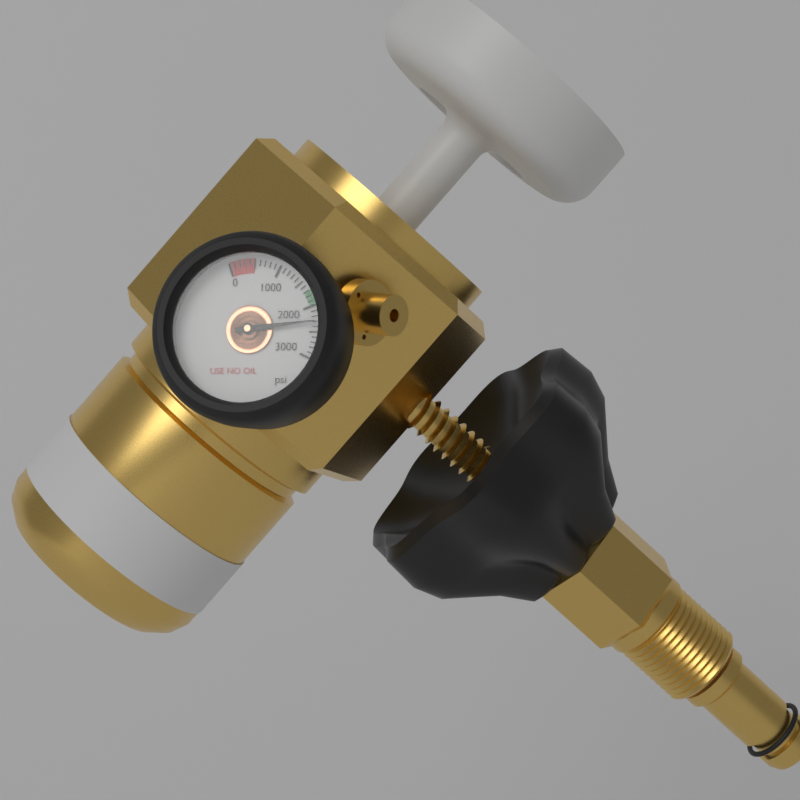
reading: 2300 psi
